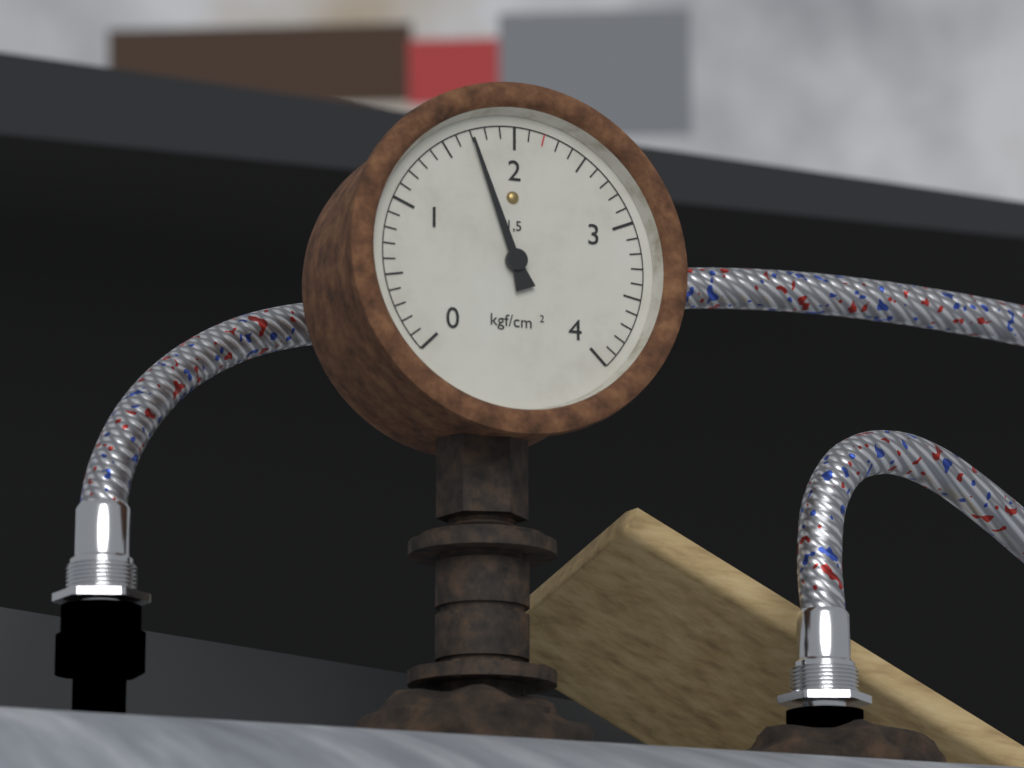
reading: 1.7 kgf/cm²
